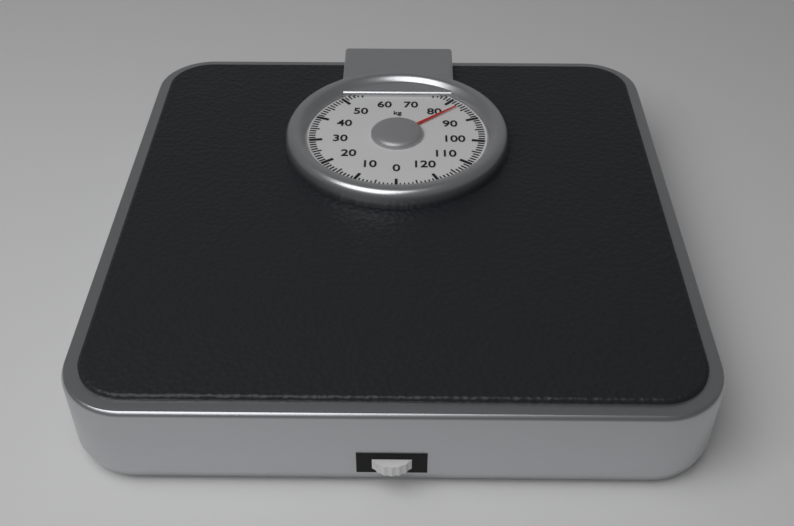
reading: 83 kg
